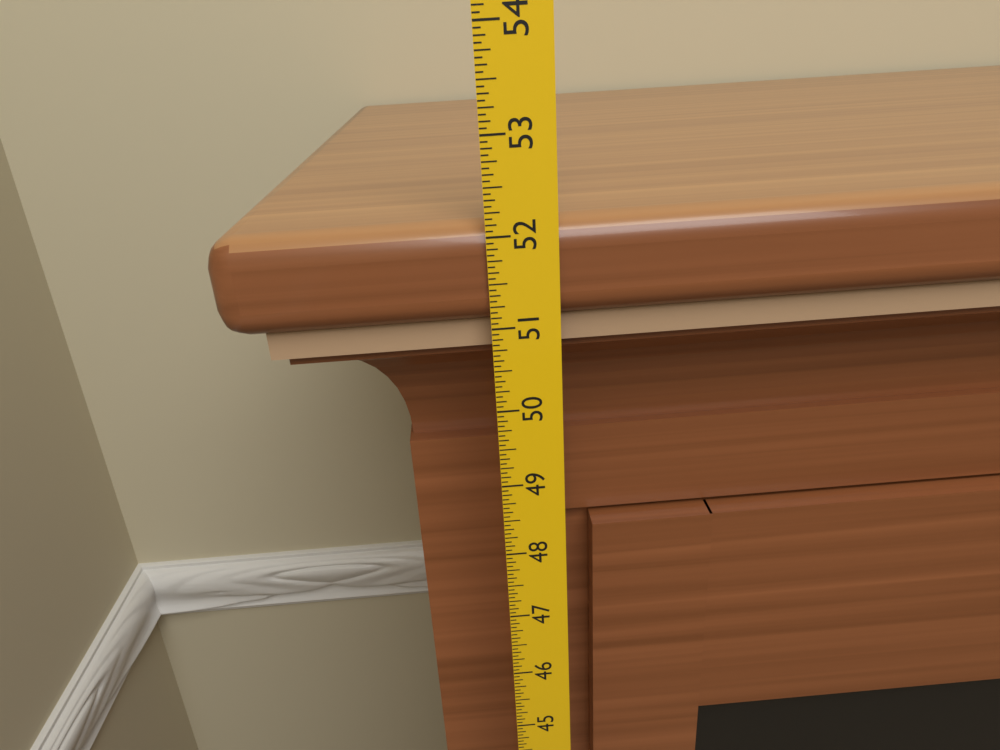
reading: 52.1250 in
